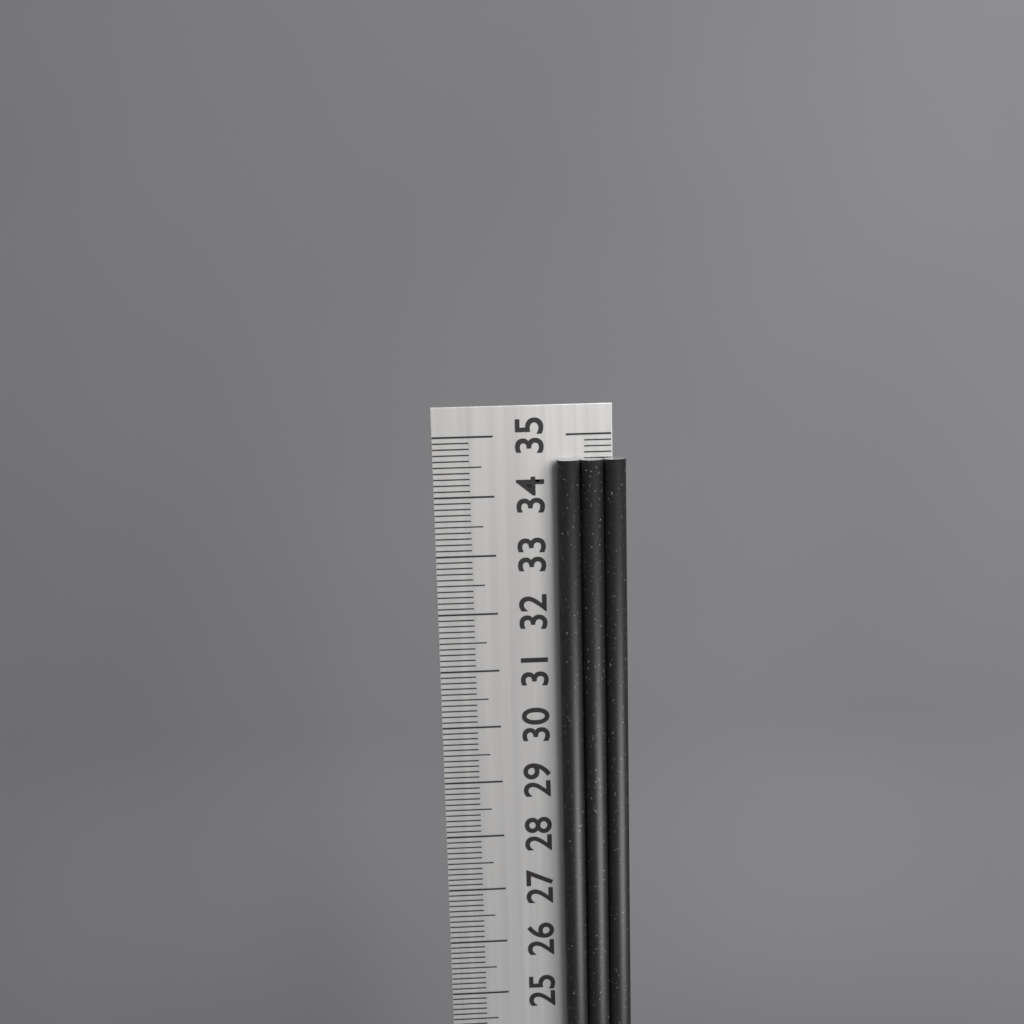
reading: 34.6 cm
